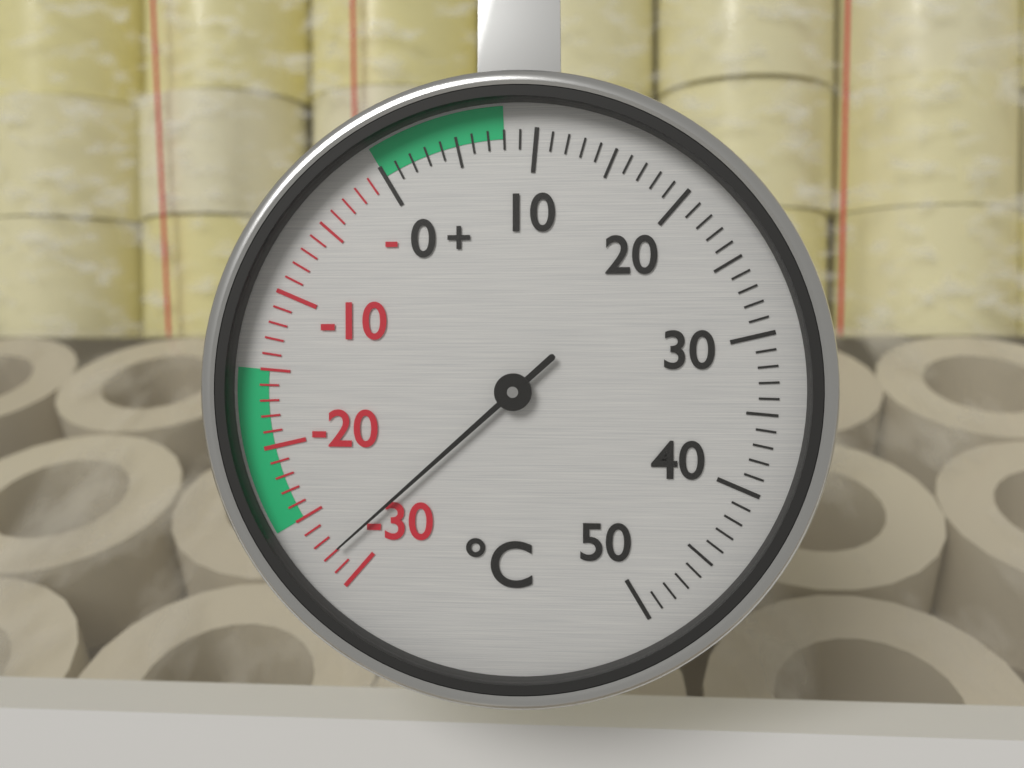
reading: -28 °C
